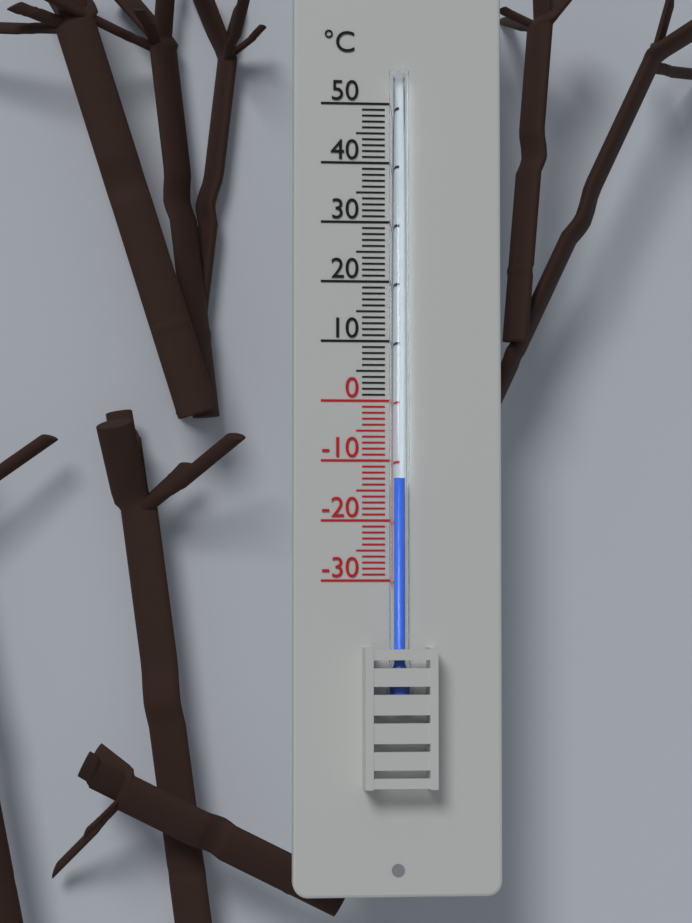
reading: -13 °C
